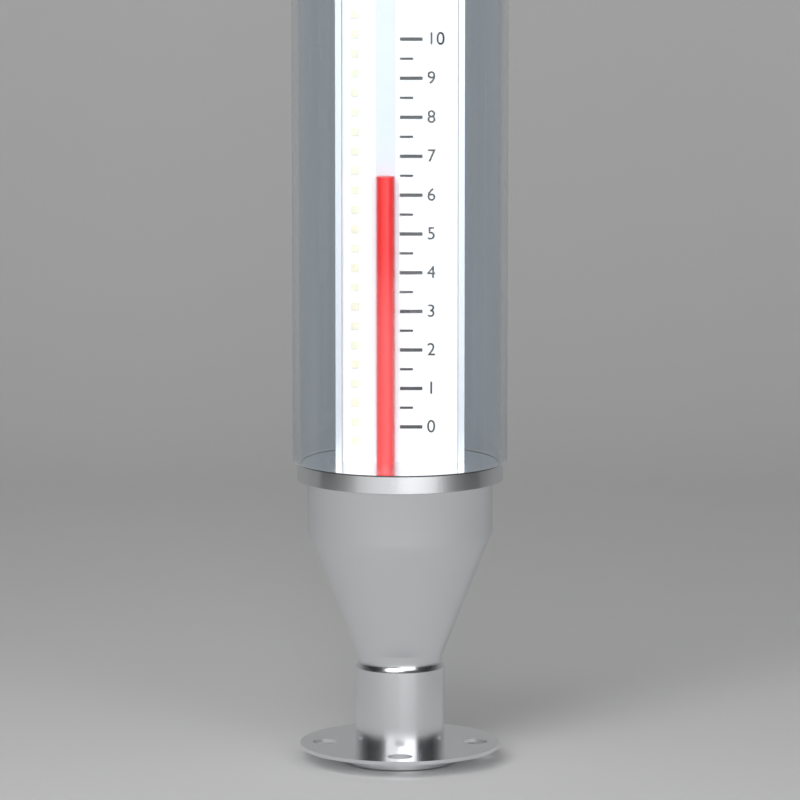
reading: 6.5 (no unit)
